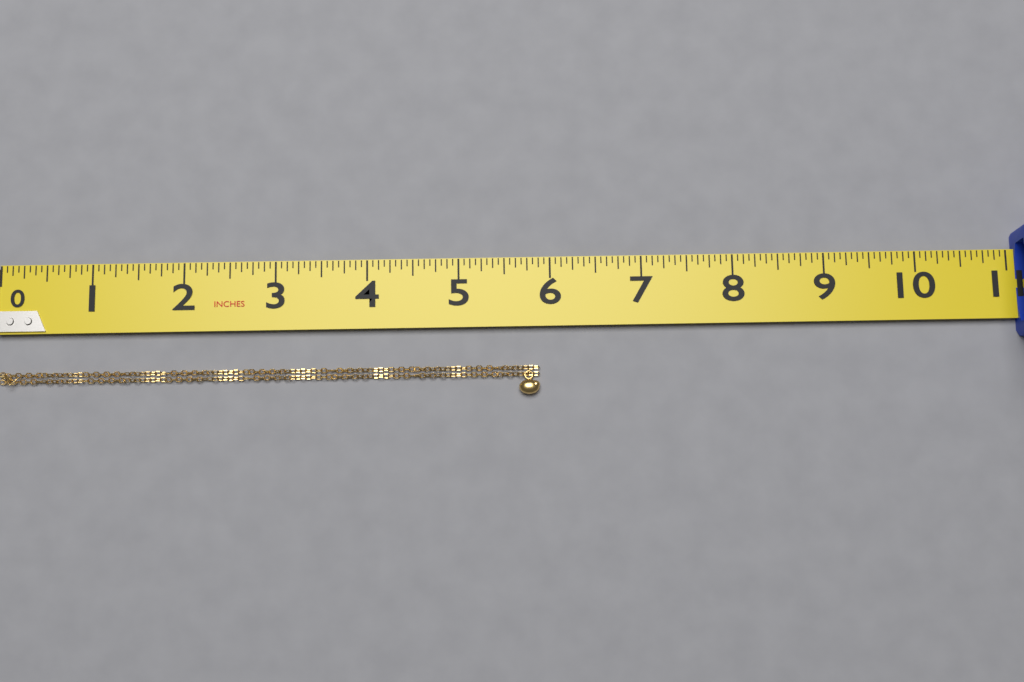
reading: 5.8750 in
